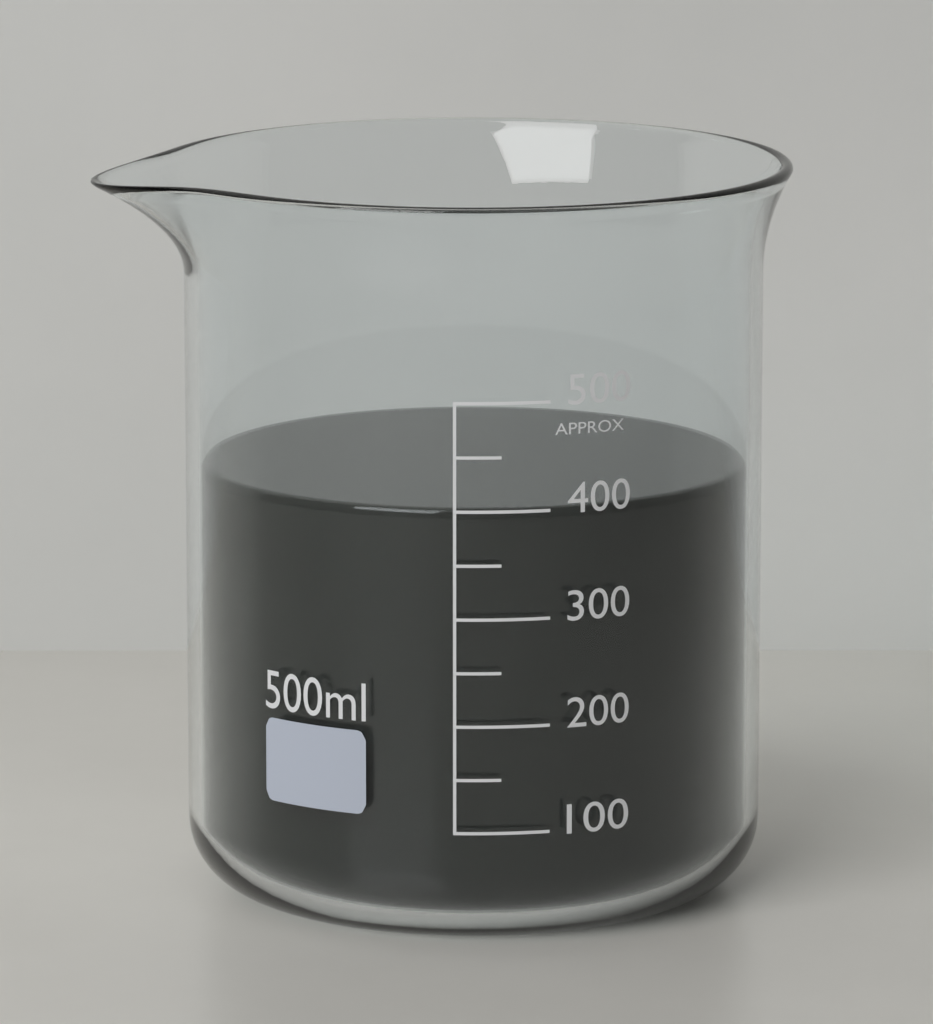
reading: 400 ml
